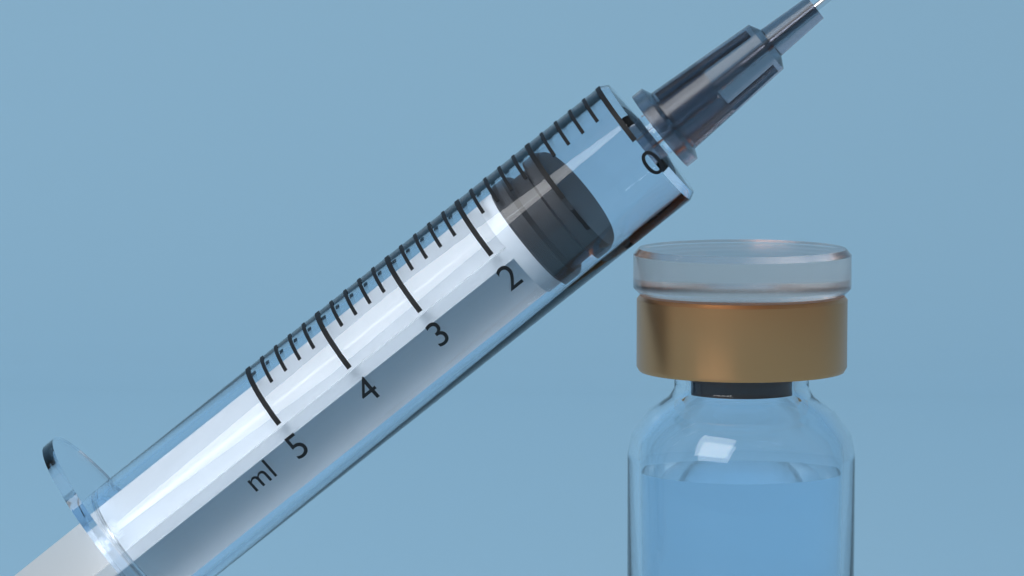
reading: 1.0 ml
